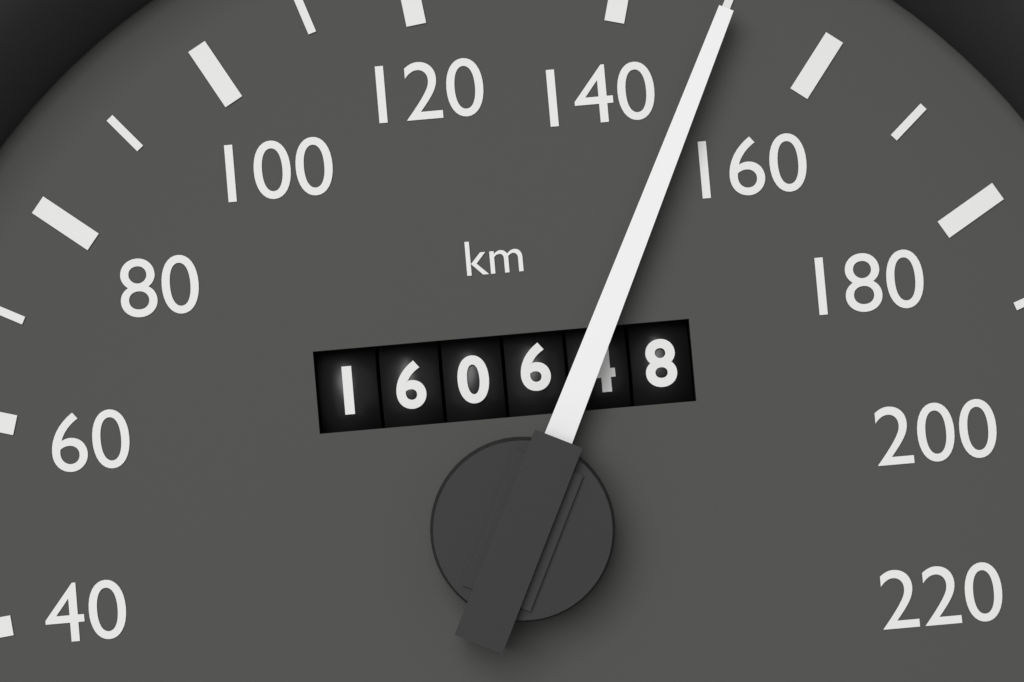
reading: 150 km/h
